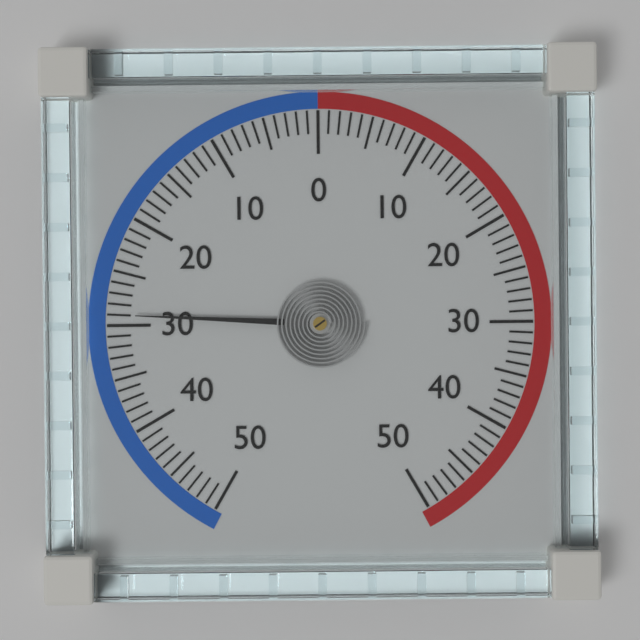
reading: -29 (no unit)
